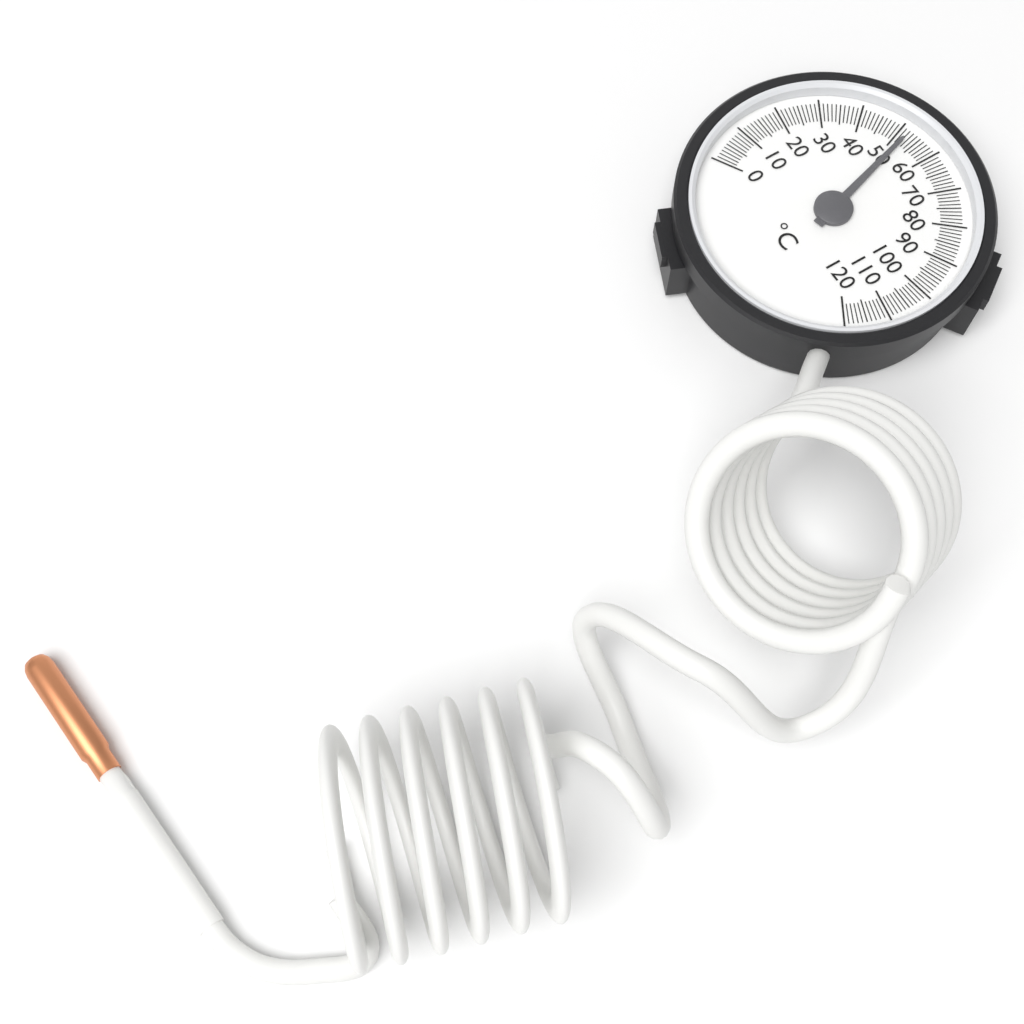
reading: 52 °C
